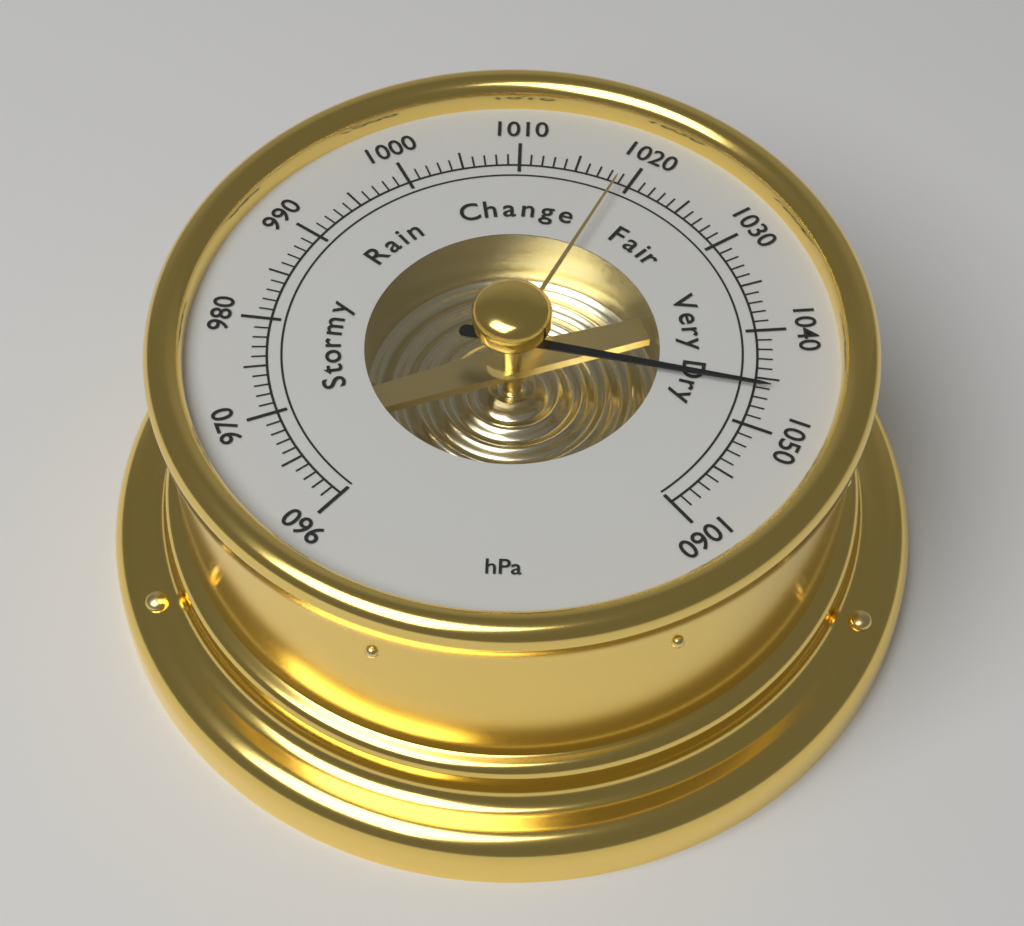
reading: 1046 hPa
